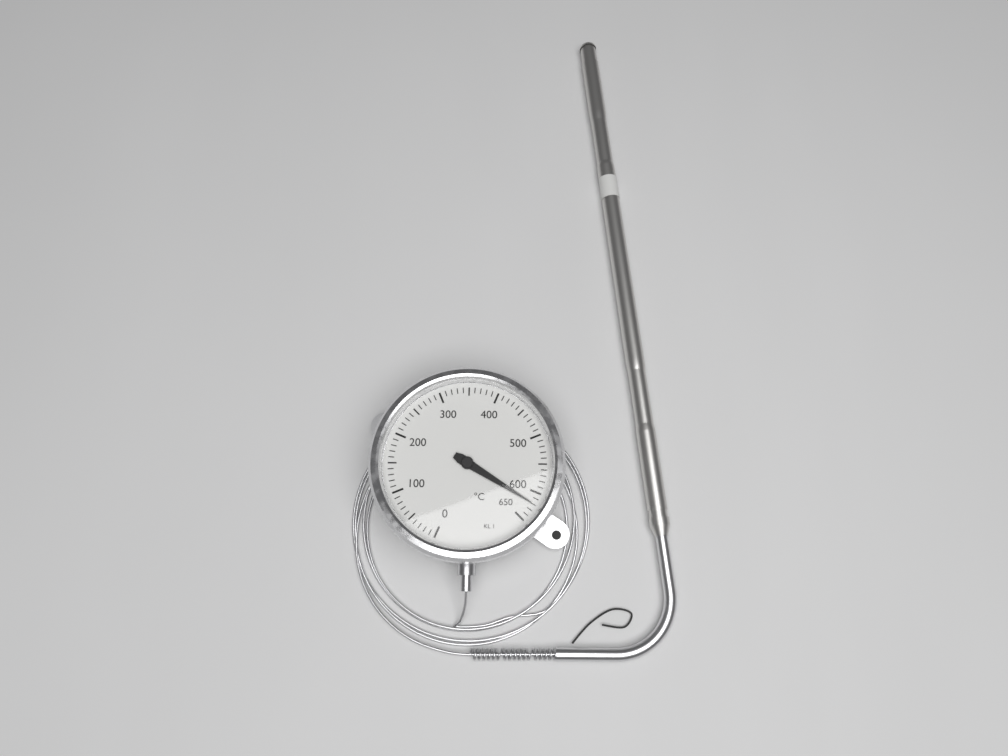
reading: 620 °C
